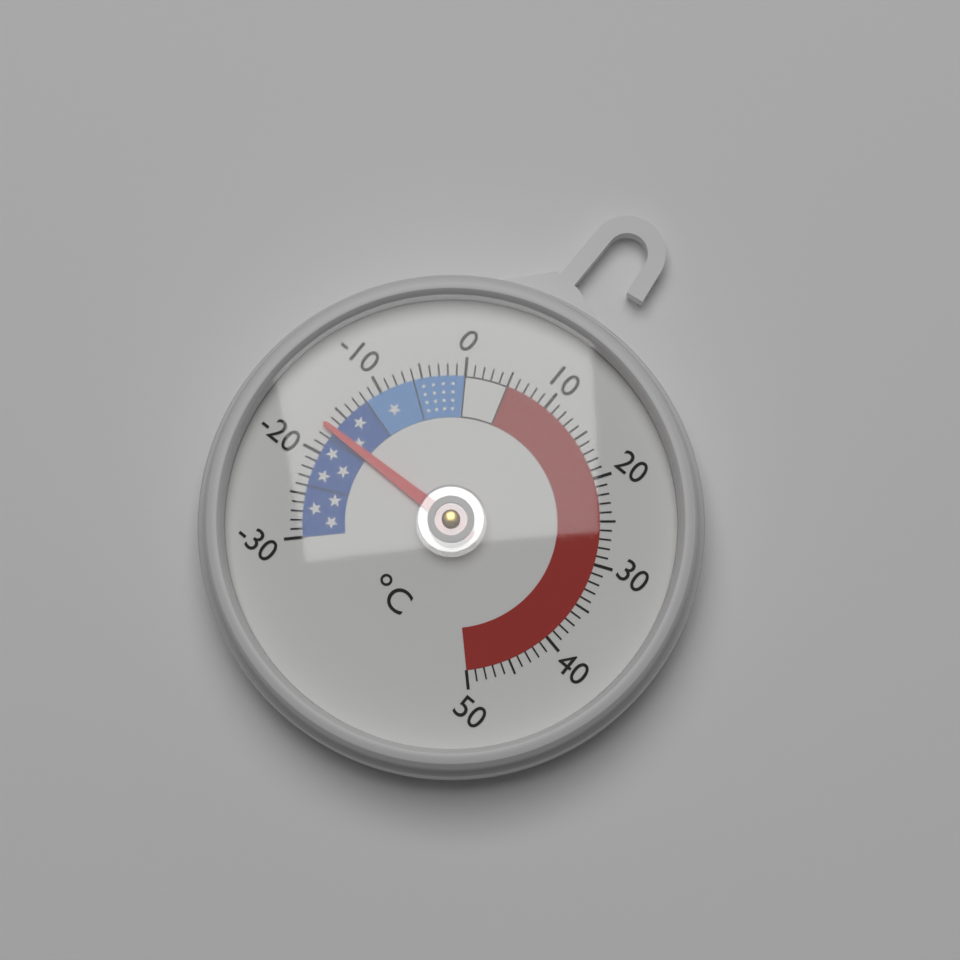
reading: -17 °C
